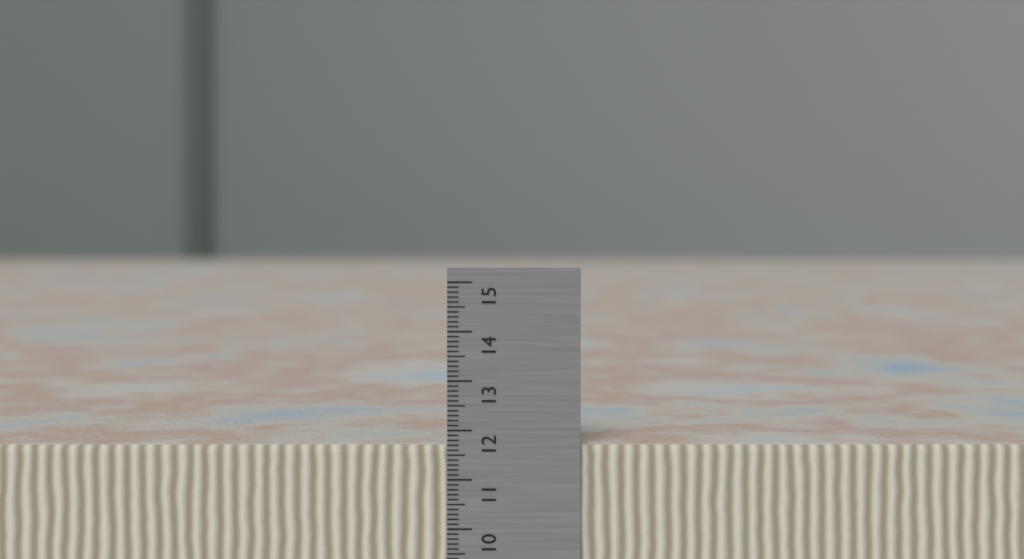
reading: 11.7 cm
